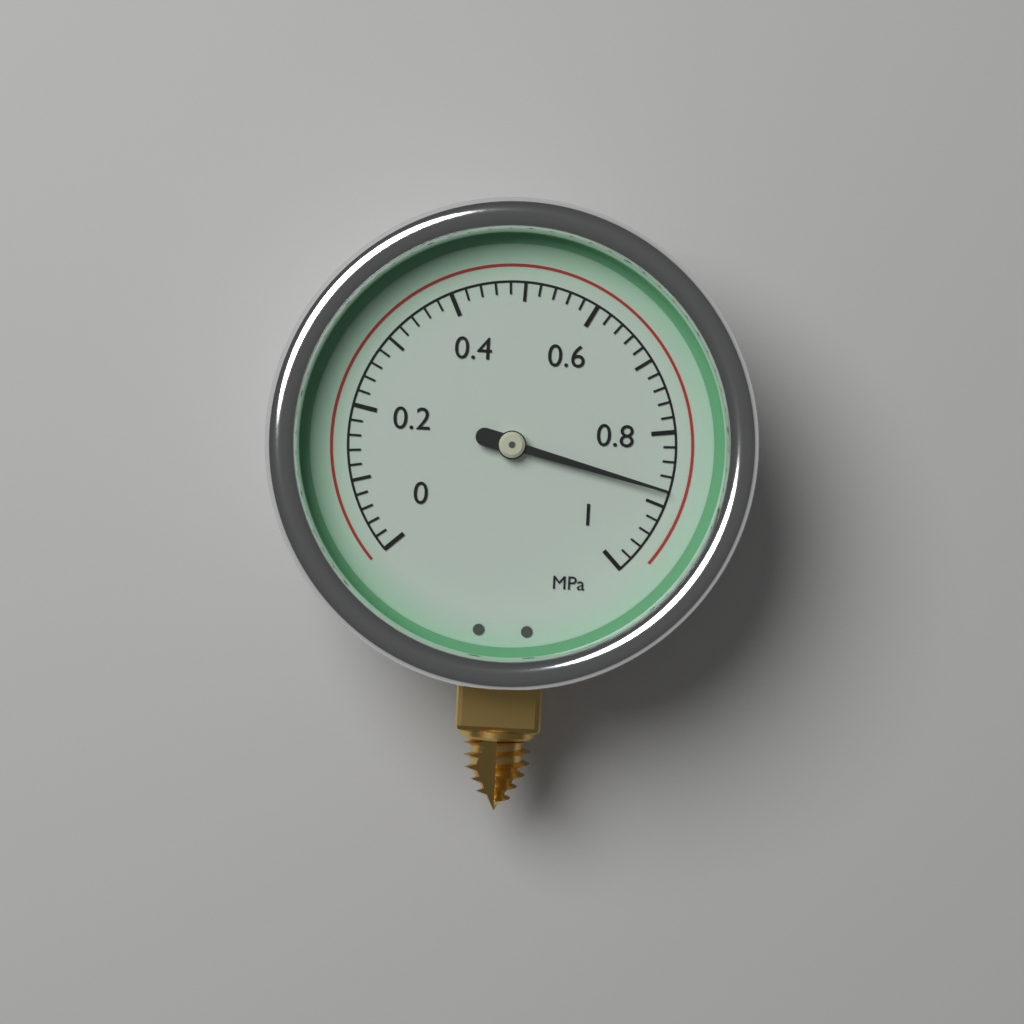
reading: 0.88 MPa
